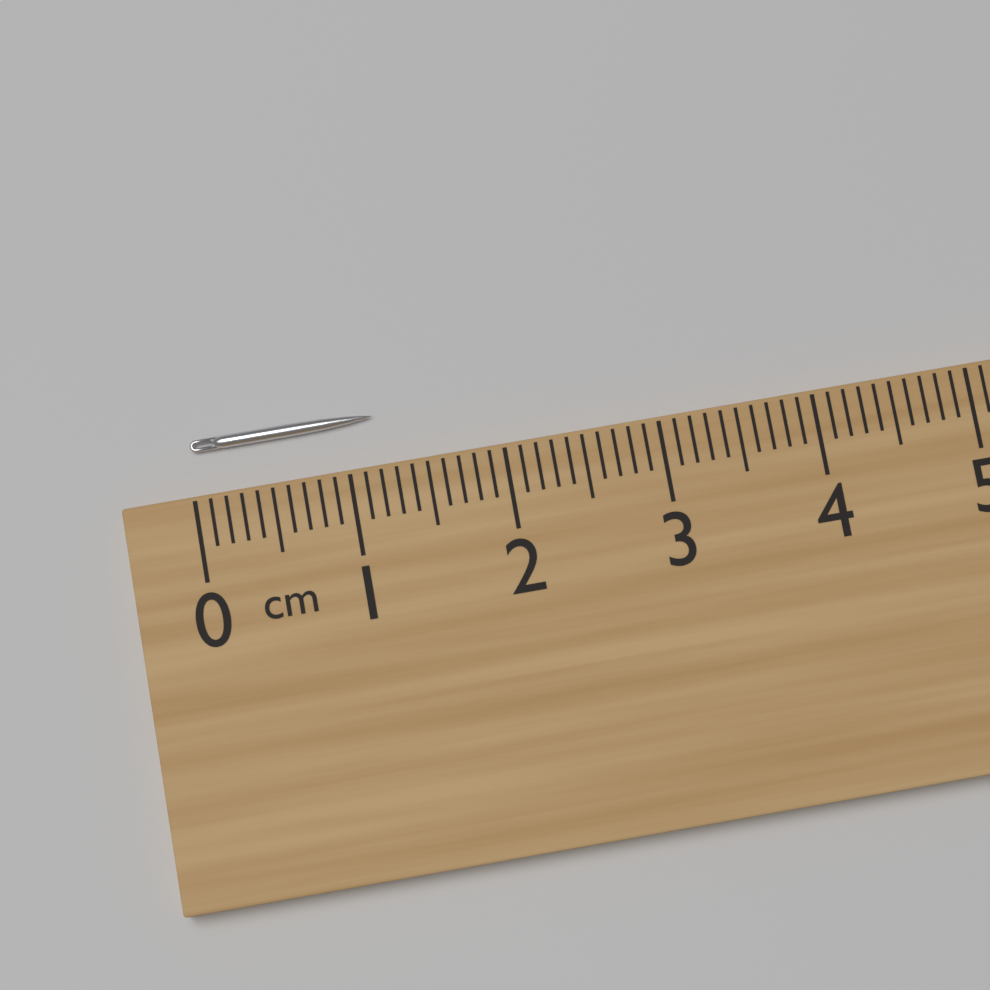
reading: 1.2 cm
